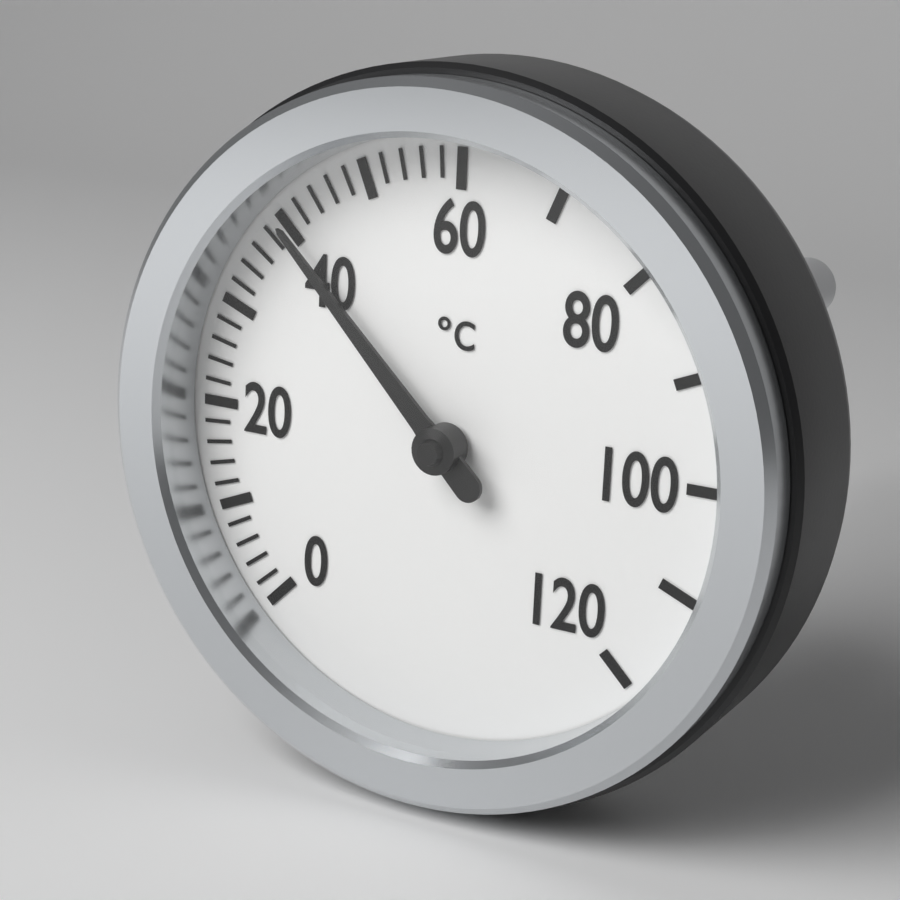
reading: 40 °C
